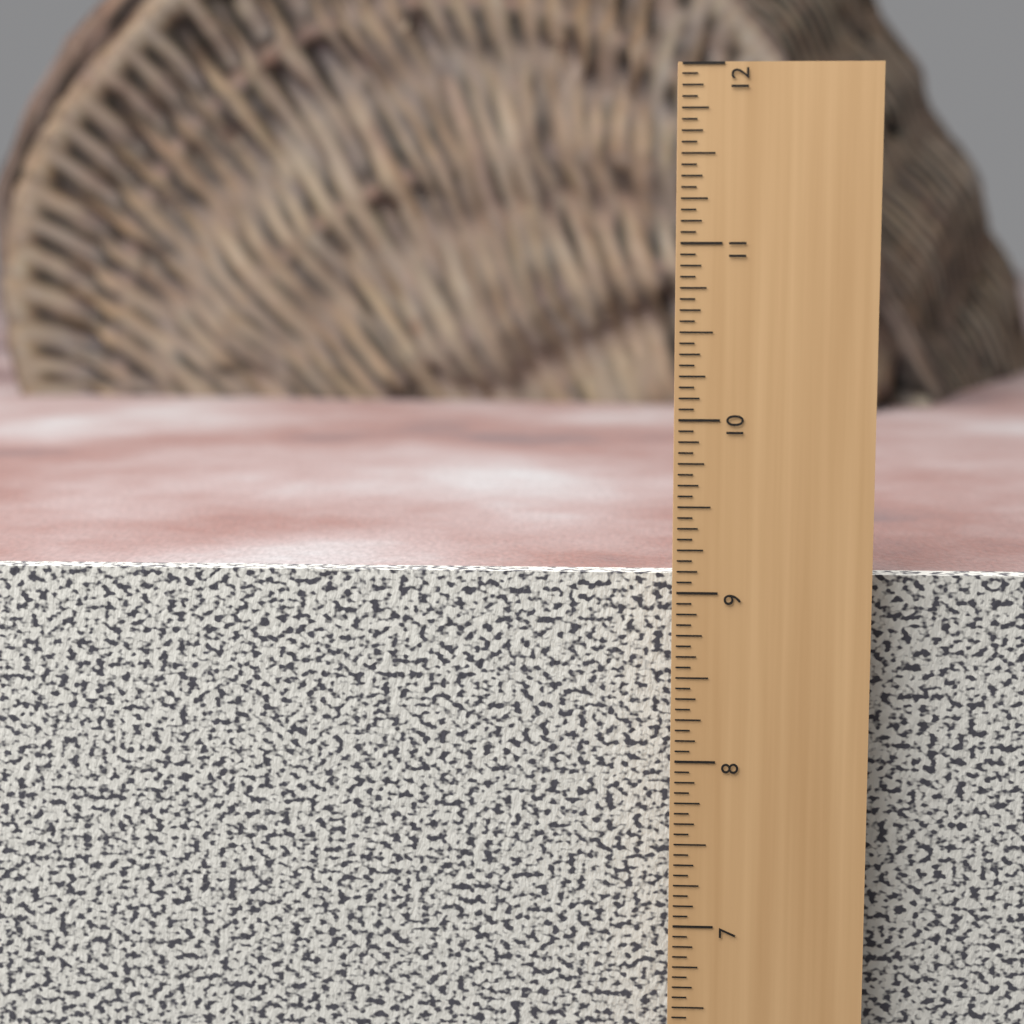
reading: 9.0625 in
